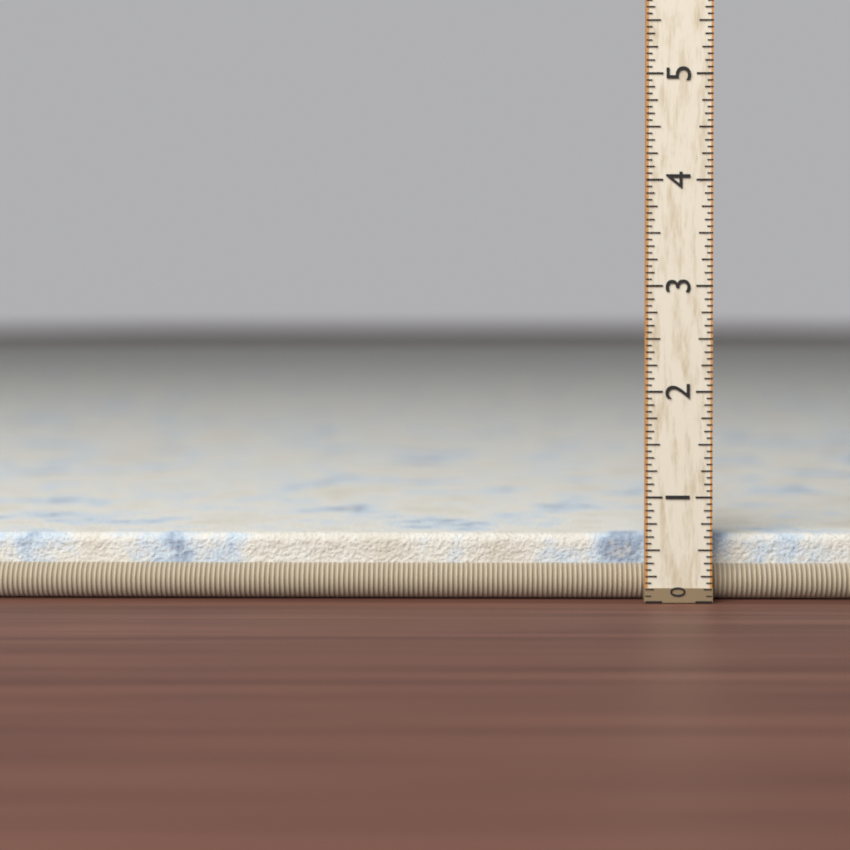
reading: 0.6250 (no unit)
